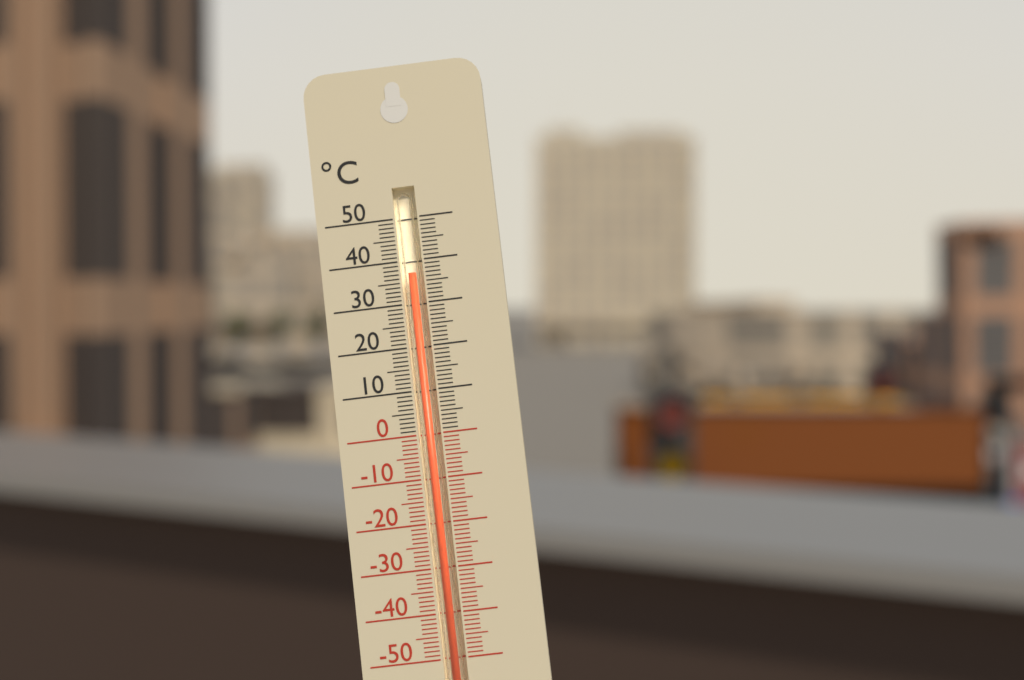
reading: 37 °C
